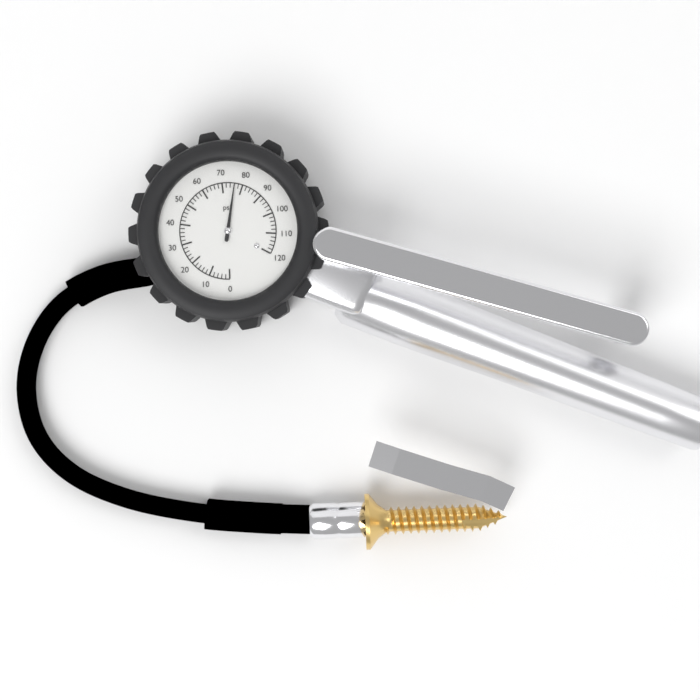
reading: 76 psi
